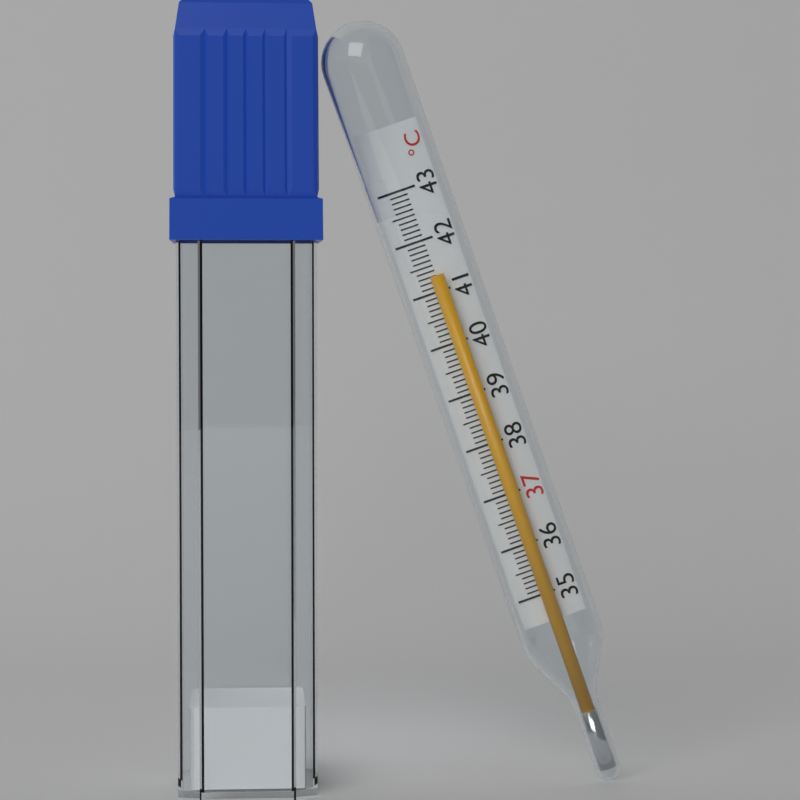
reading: 41.3 °C
